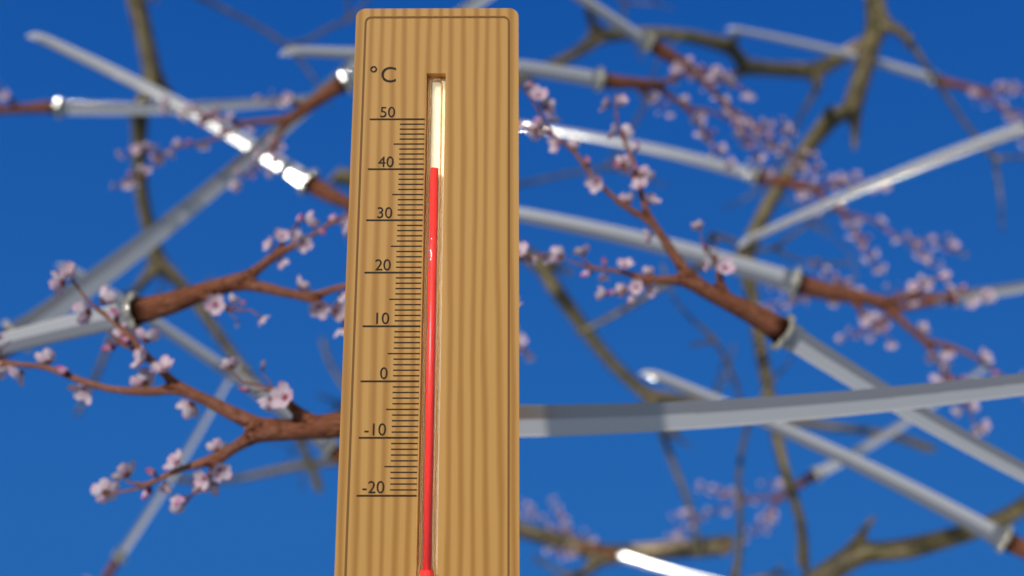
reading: 40 °C
